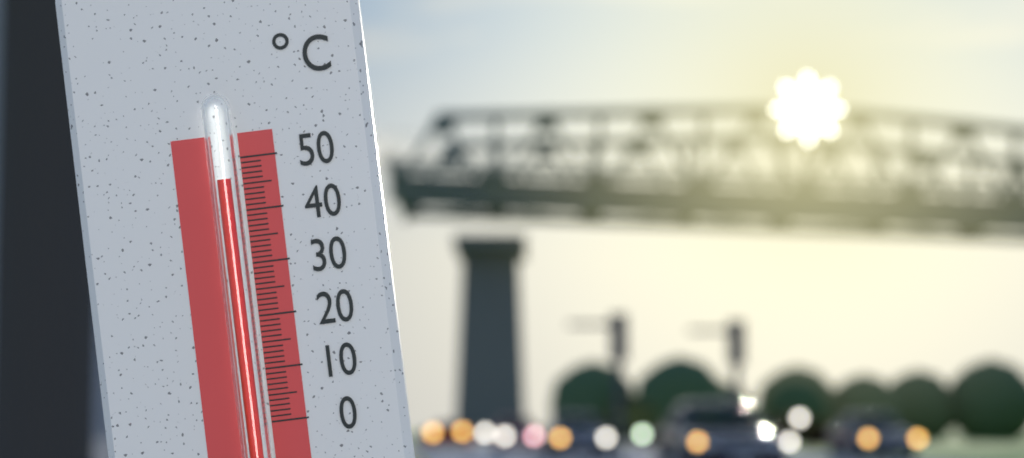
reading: 46 °C
